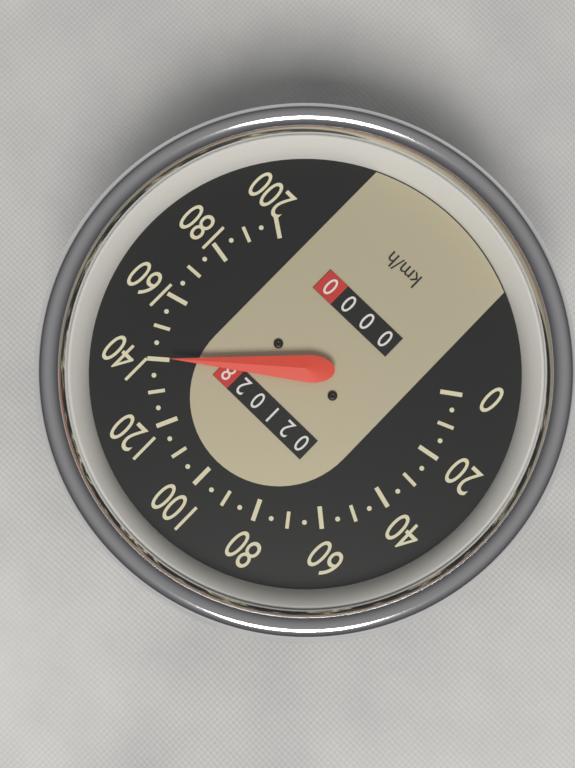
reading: 140 km/h
